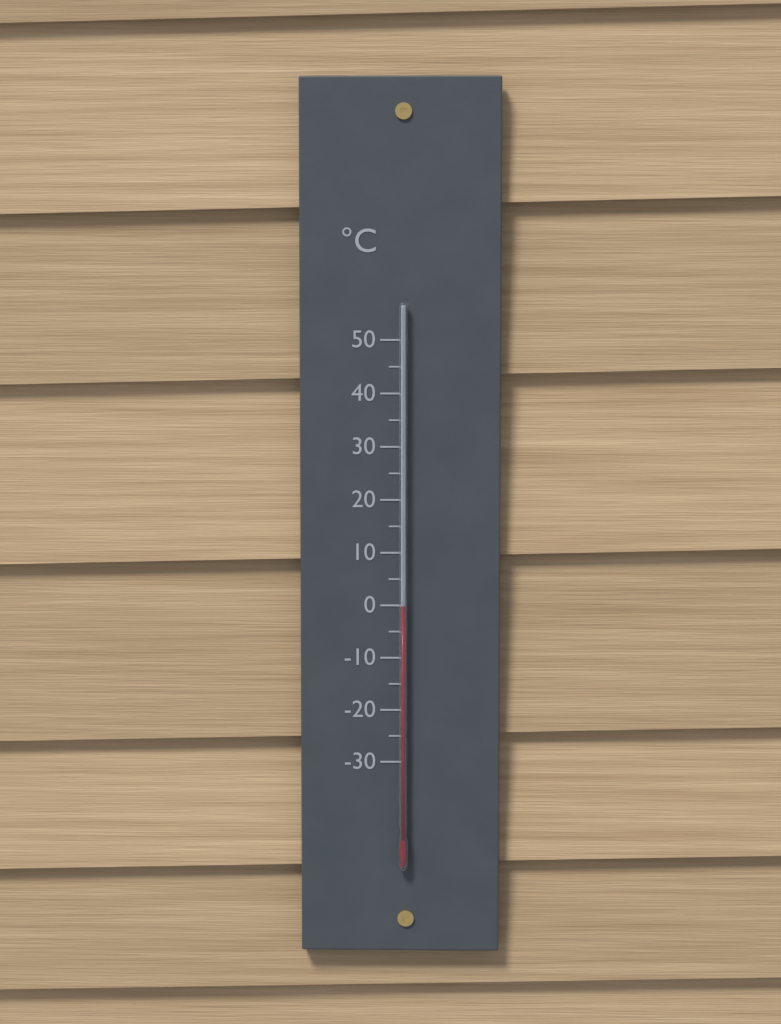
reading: 0 °C
